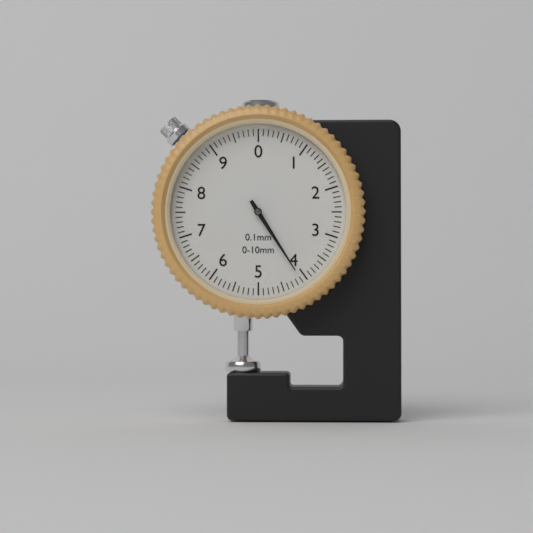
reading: 4.1 mm
